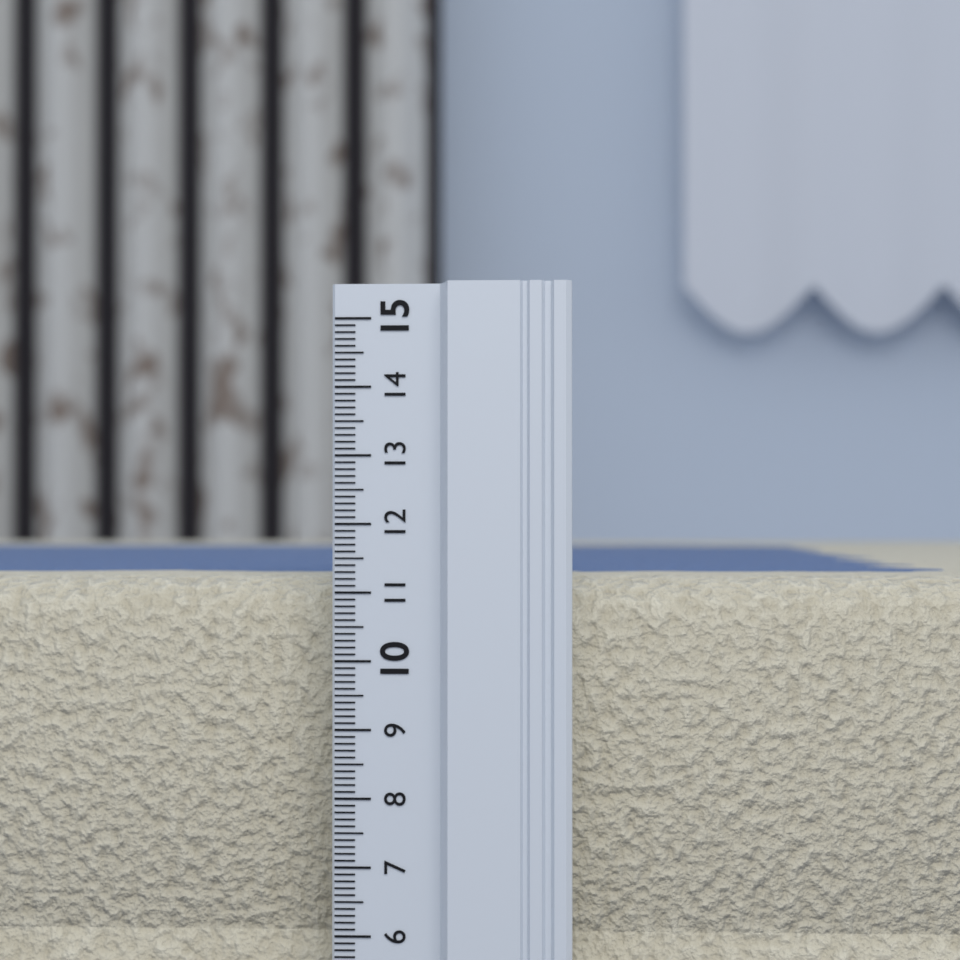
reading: 11.2 (no unit)
